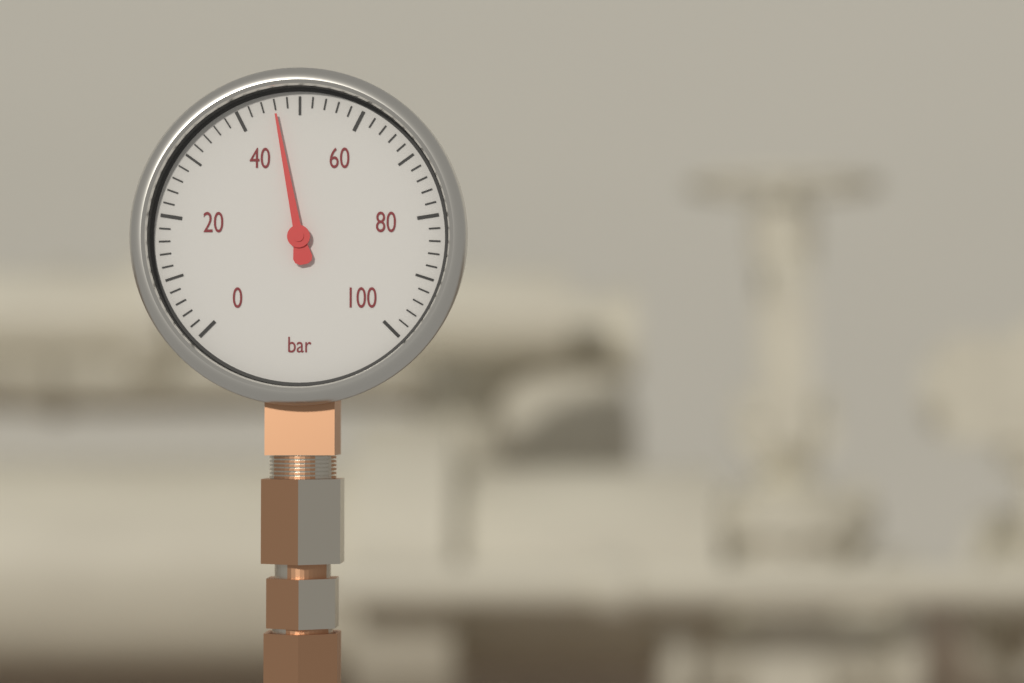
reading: 46 bar
